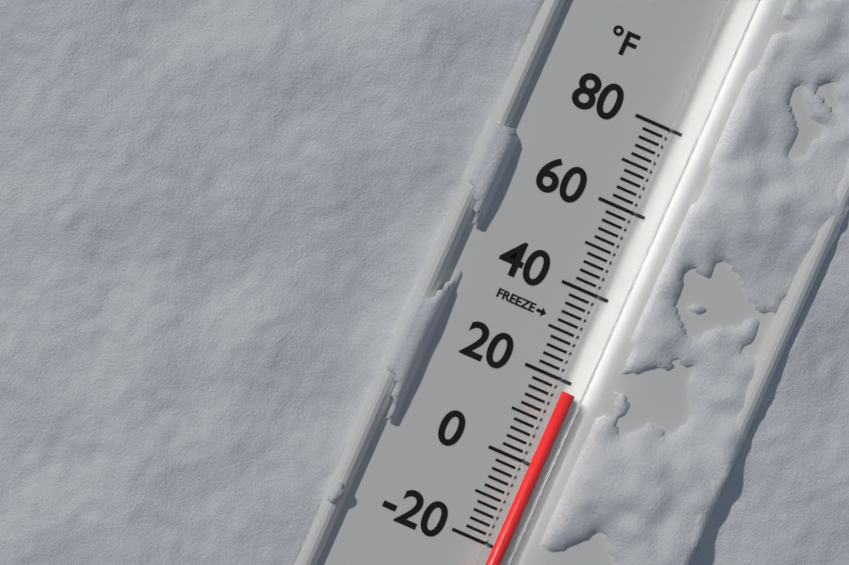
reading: 18 °F
